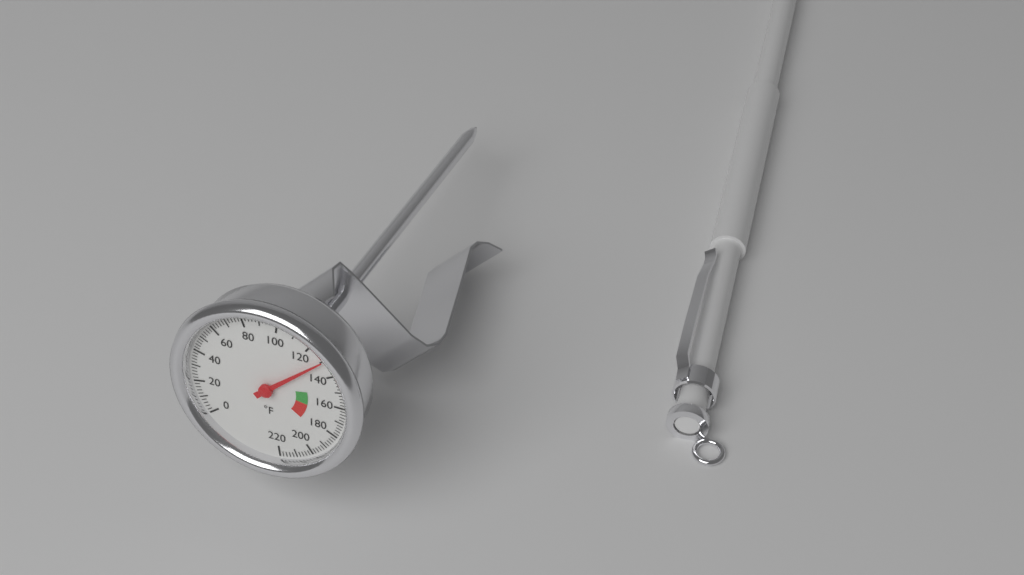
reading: 130 °F
